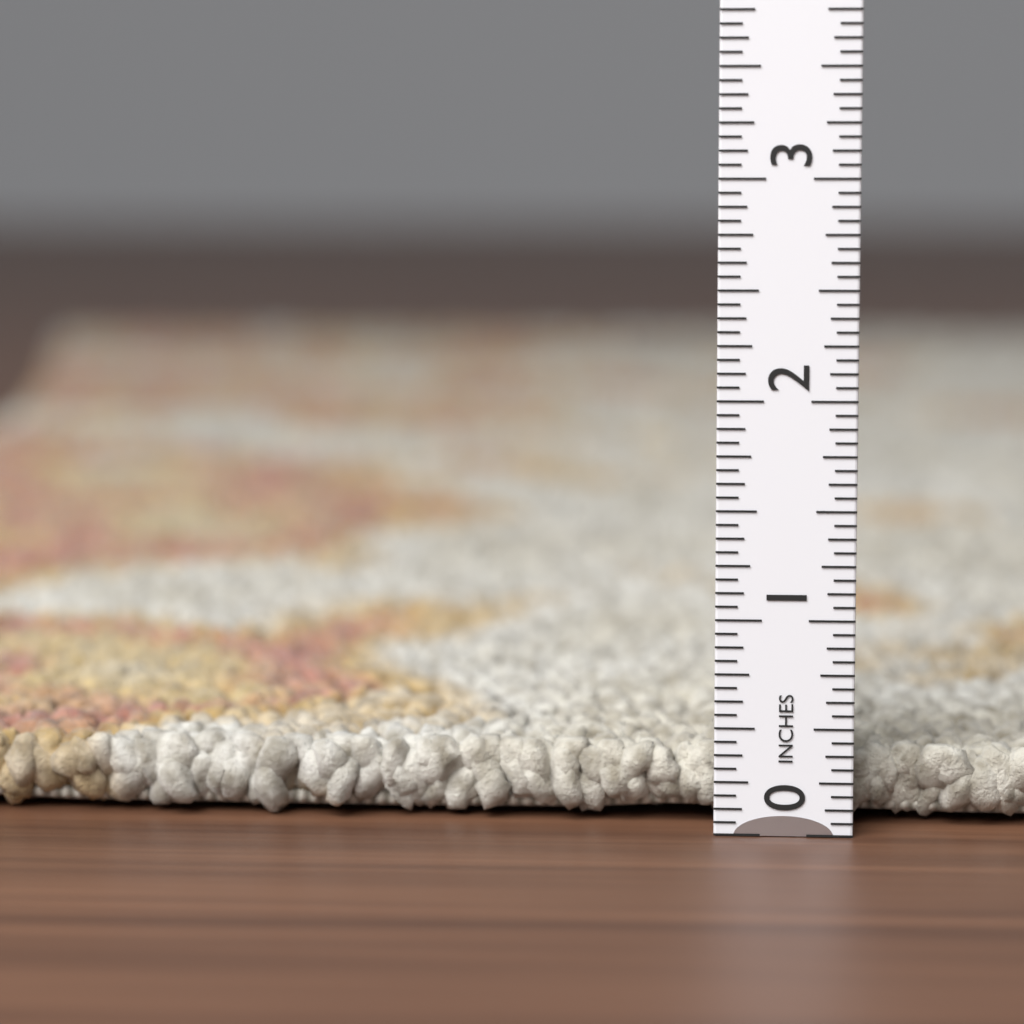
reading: 0.3750 in
